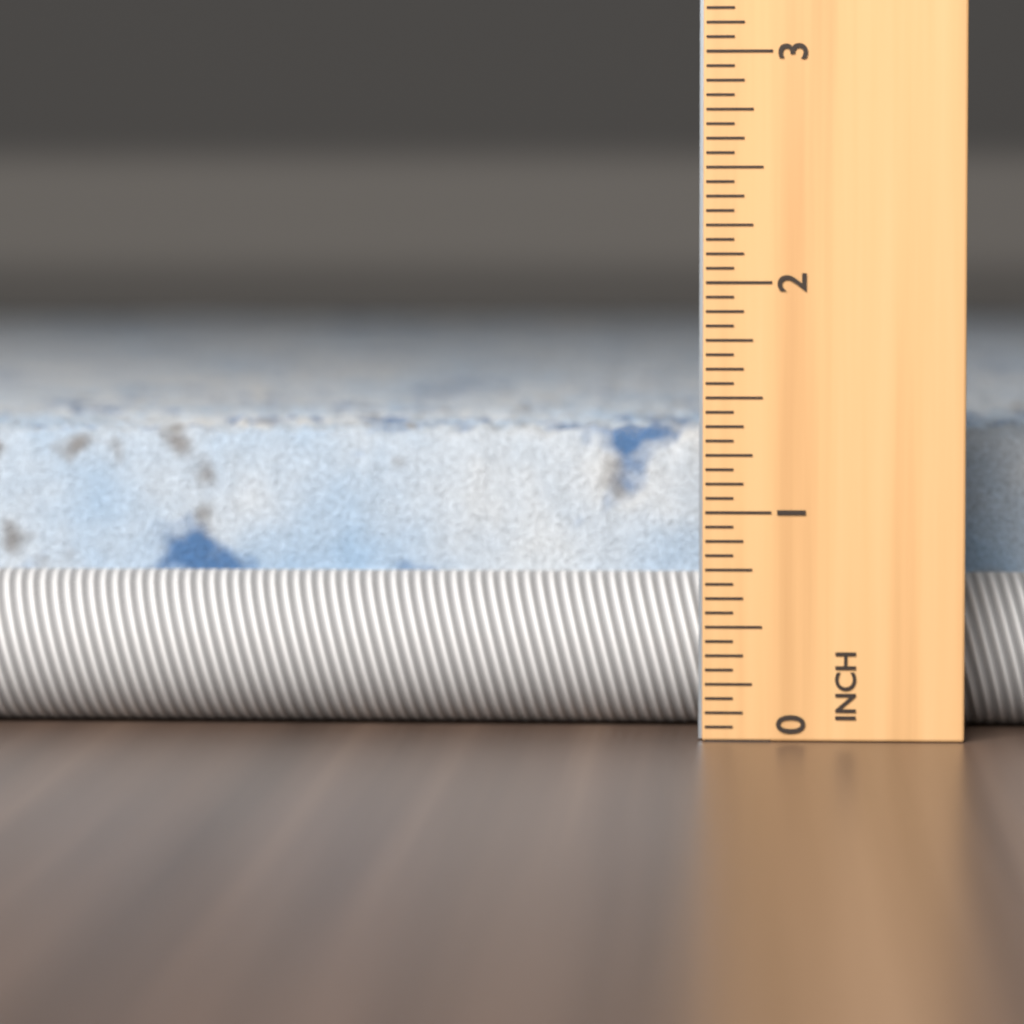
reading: 1.3750 in
